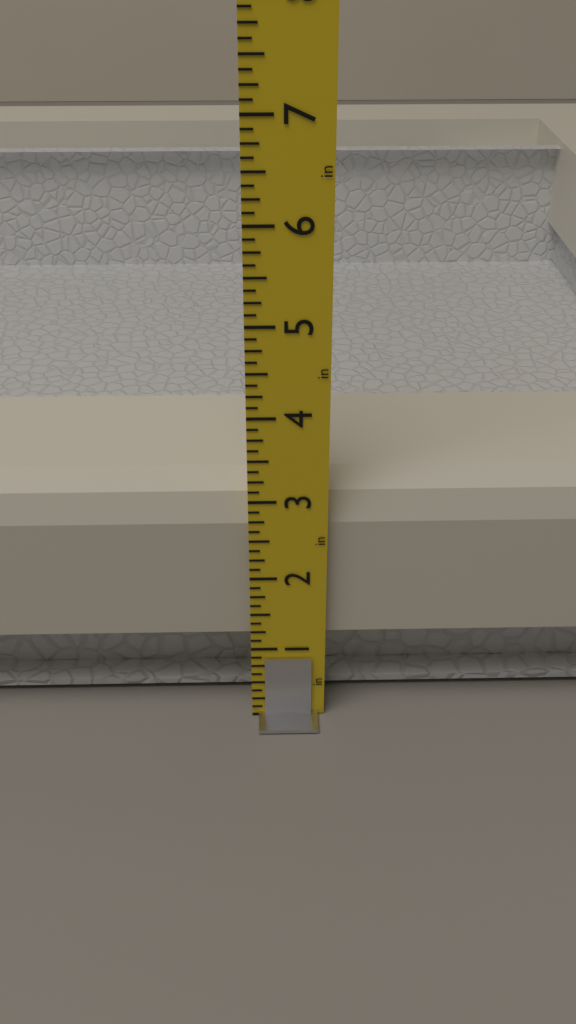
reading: 3.125 in
